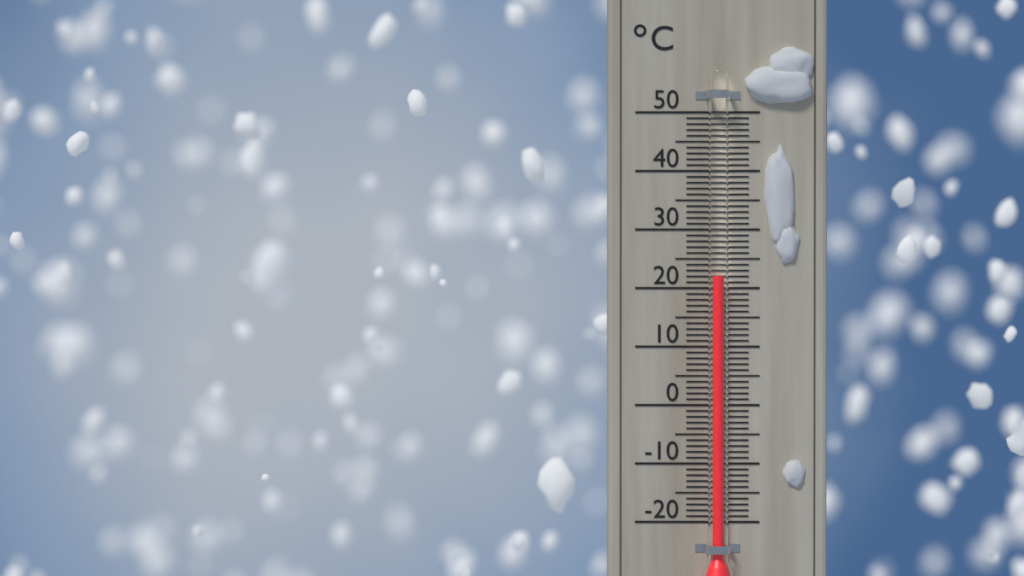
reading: 22 °C
